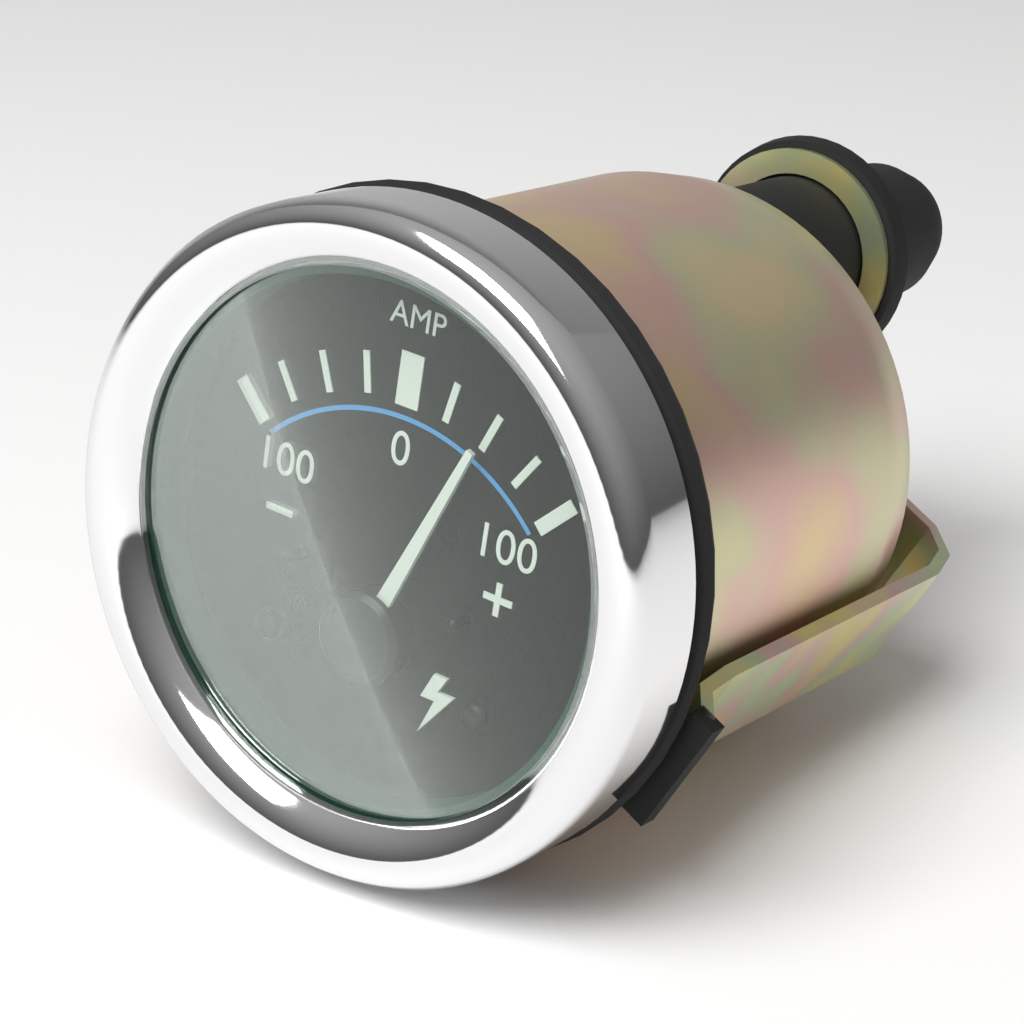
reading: 50 A
